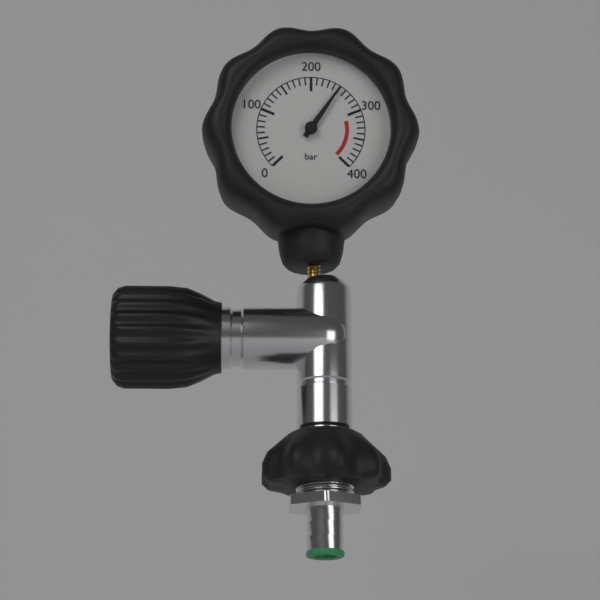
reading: 250 bar
